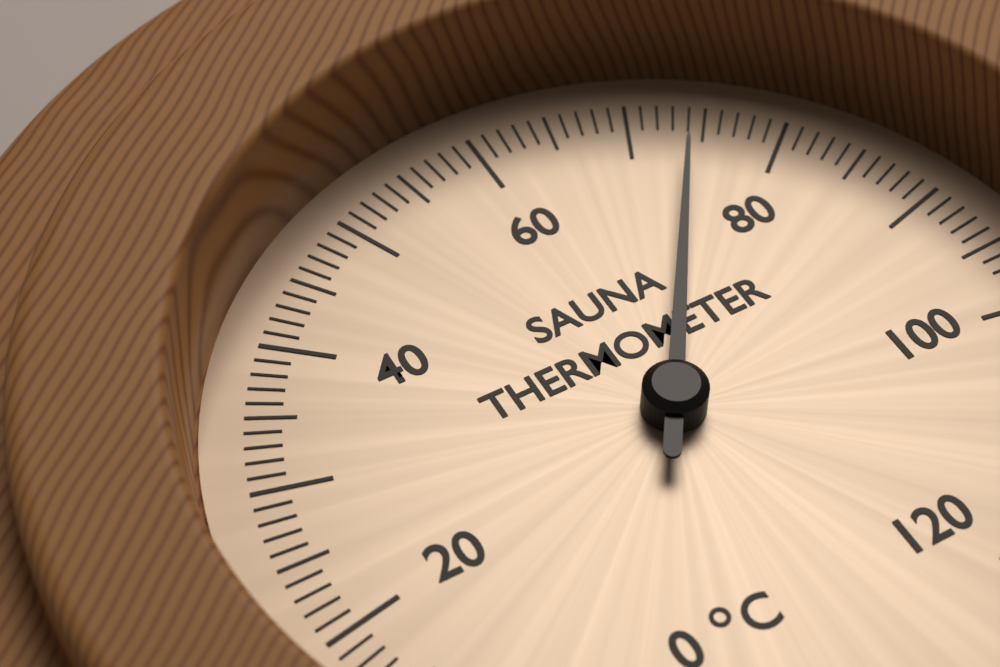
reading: 74 °C
